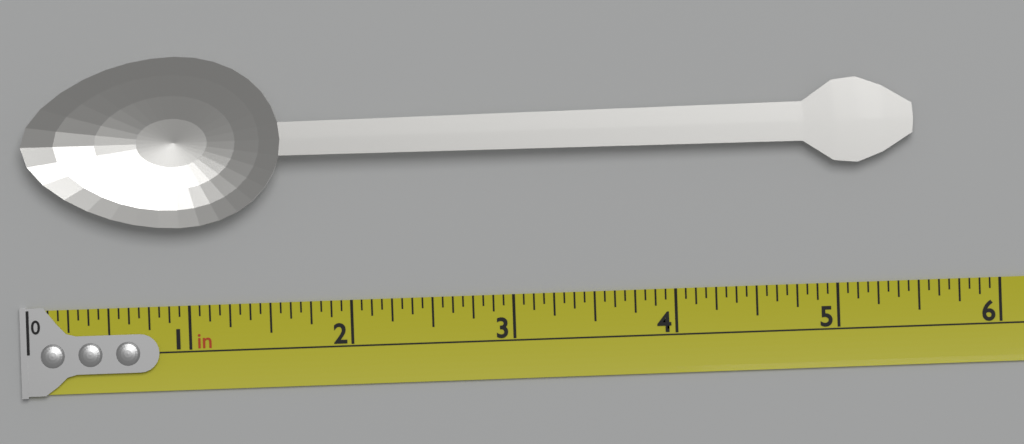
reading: 5.5000 in
